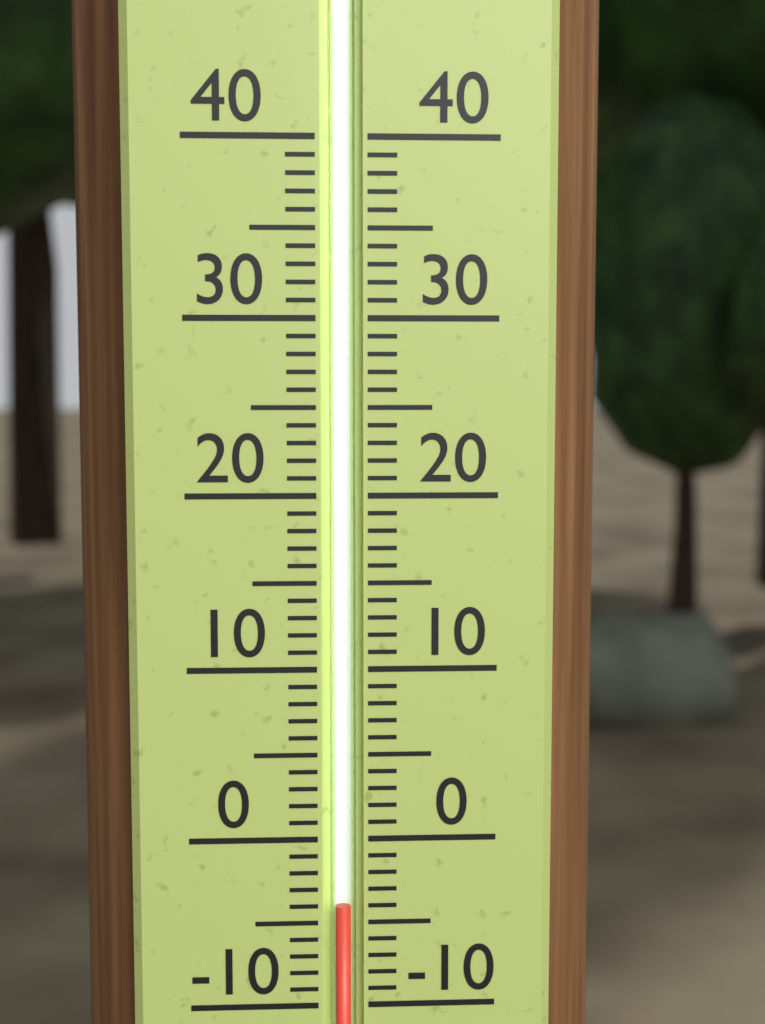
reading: -4 (no unit)
